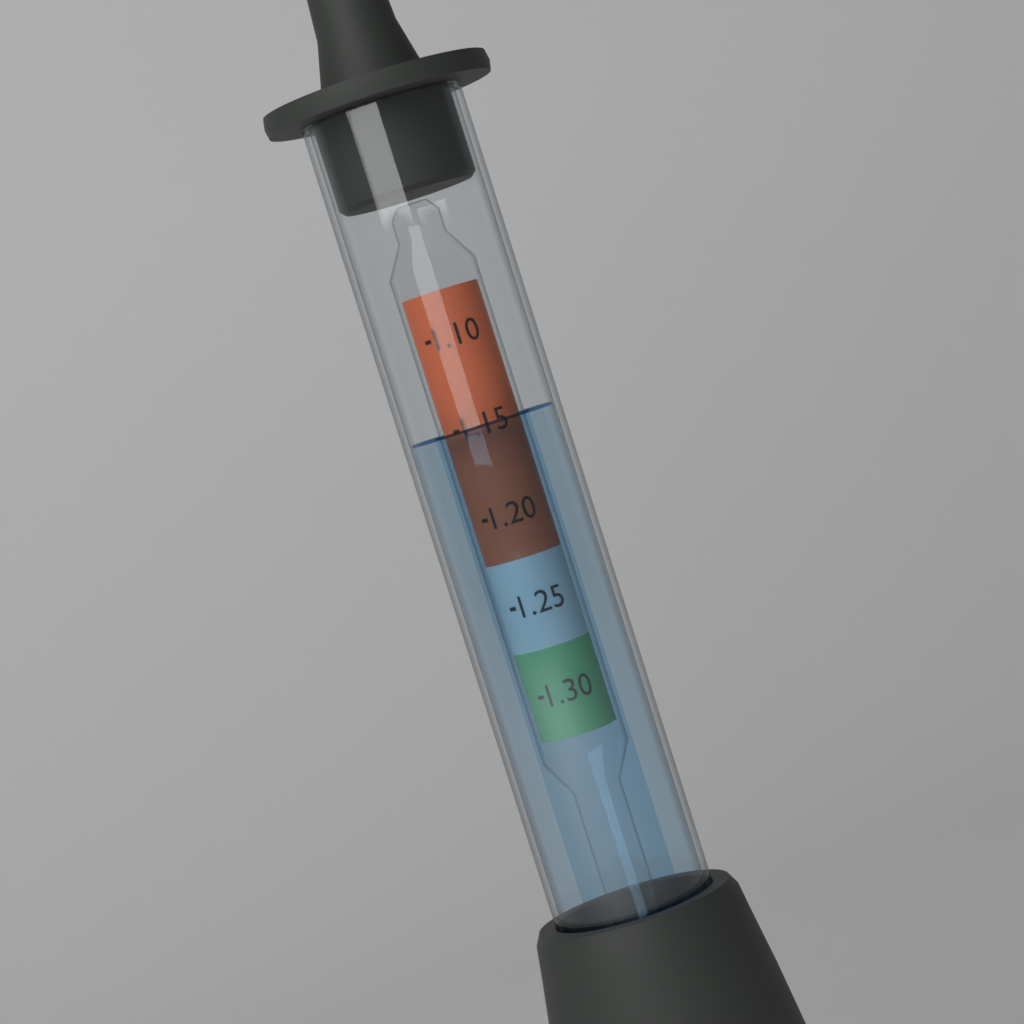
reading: 1.15 (no unit)
